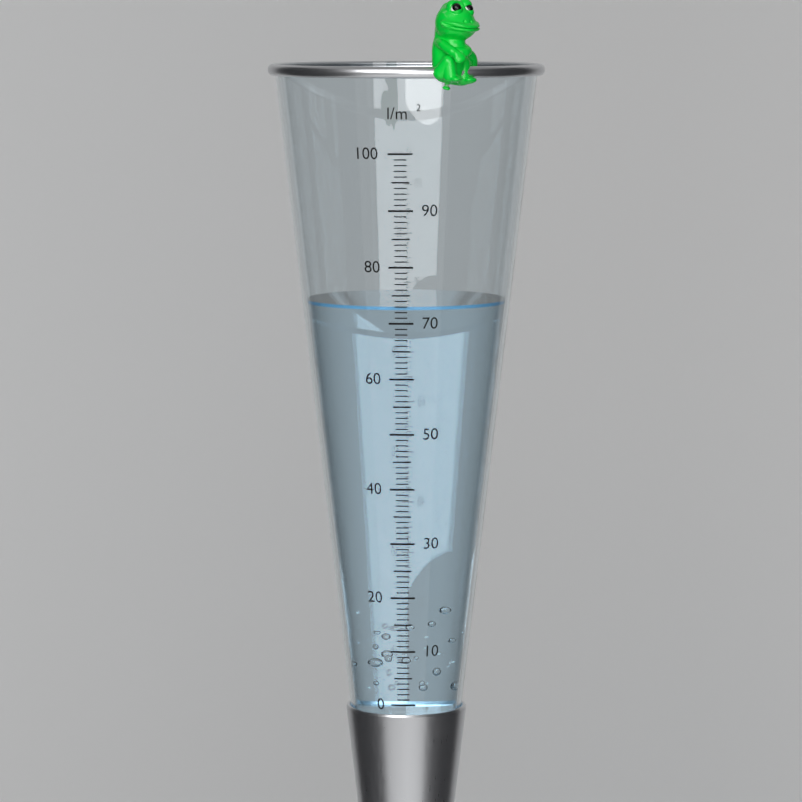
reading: 73 l/m²
